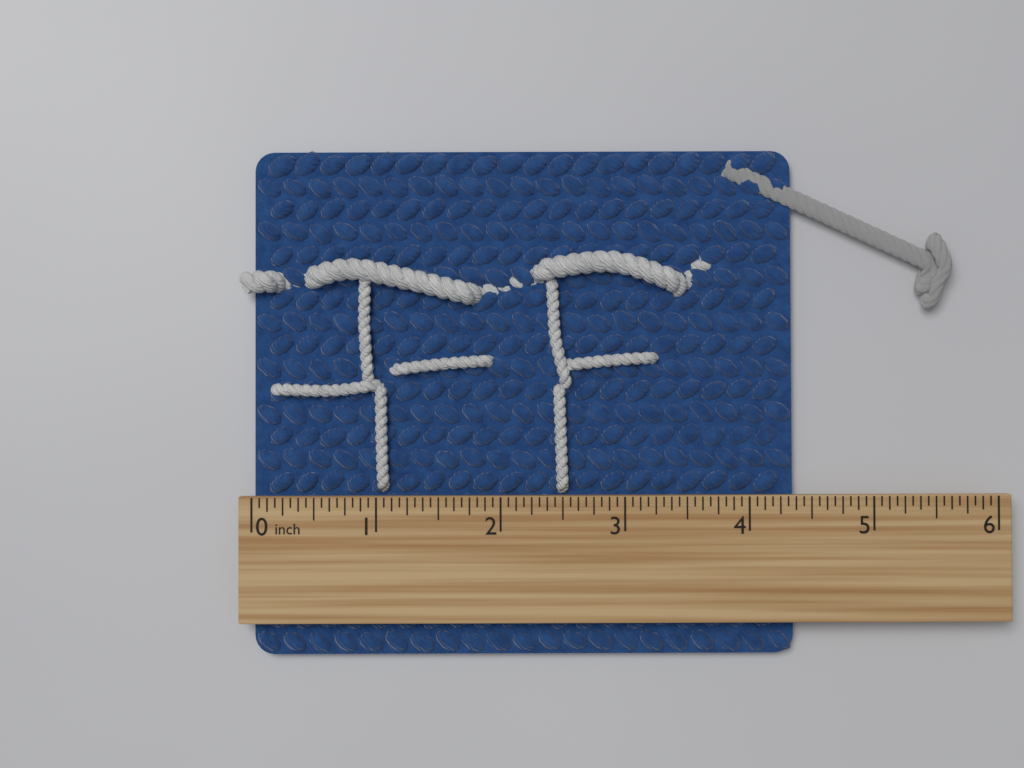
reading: 4.3750 inch
